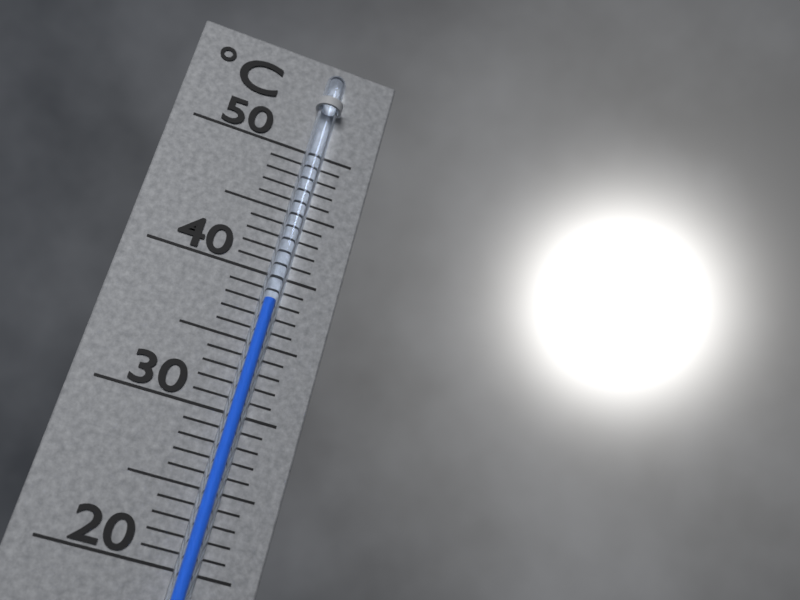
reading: 38 °C
